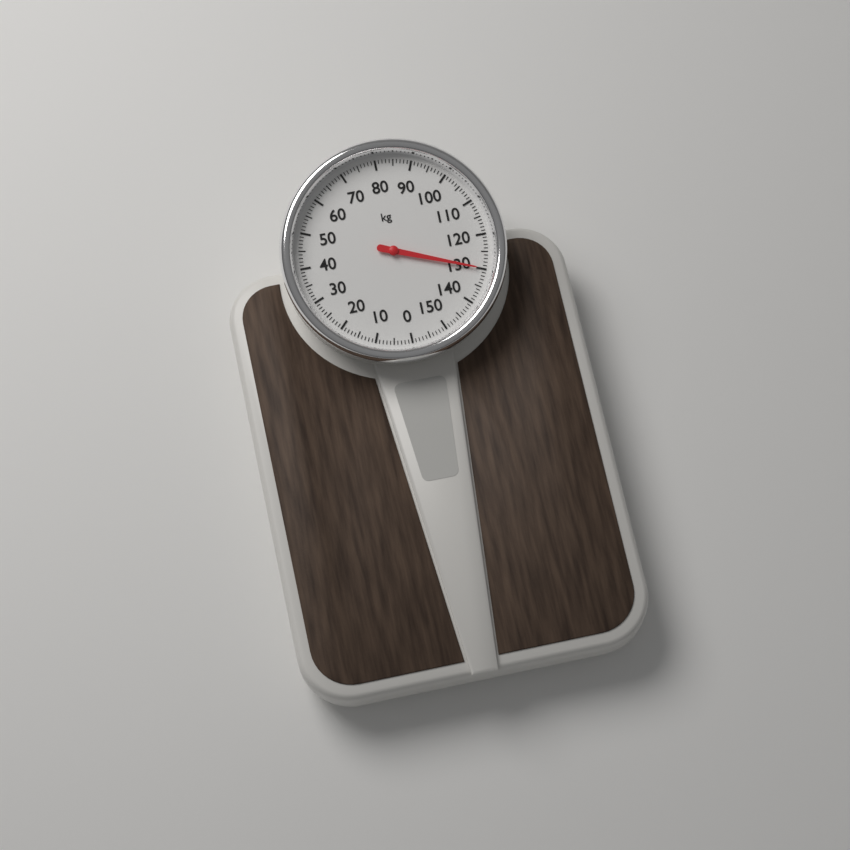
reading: 130 kg
